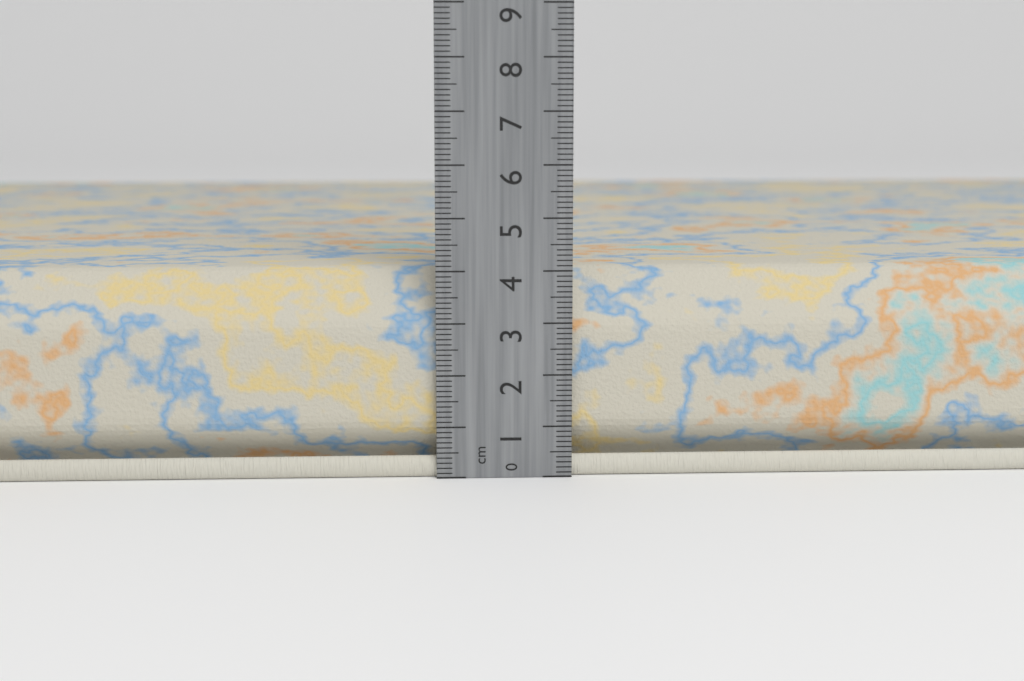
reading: 4.0 cm
